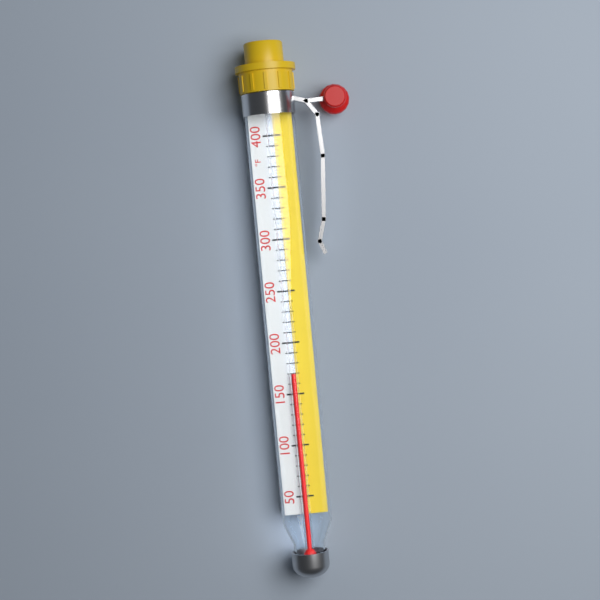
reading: 170 °F
